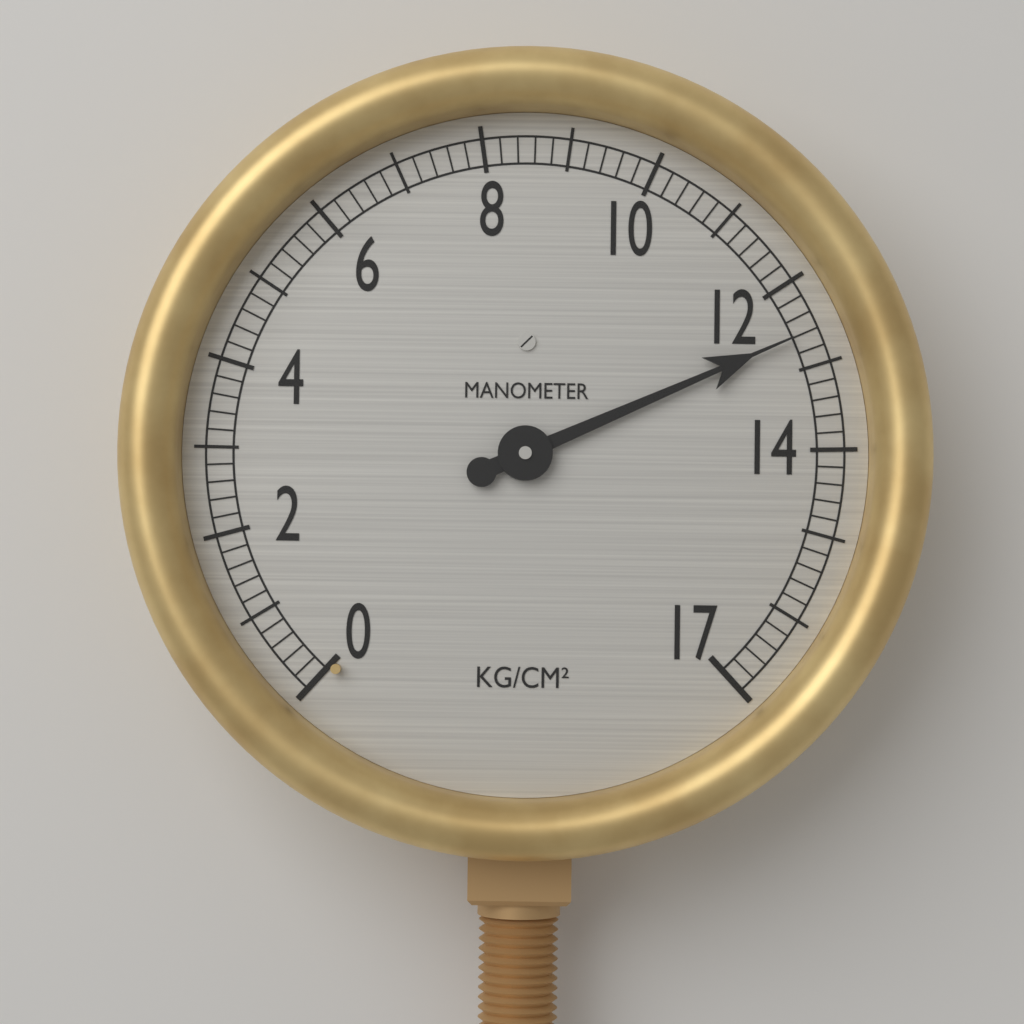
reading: 12.6 kg/cm²
